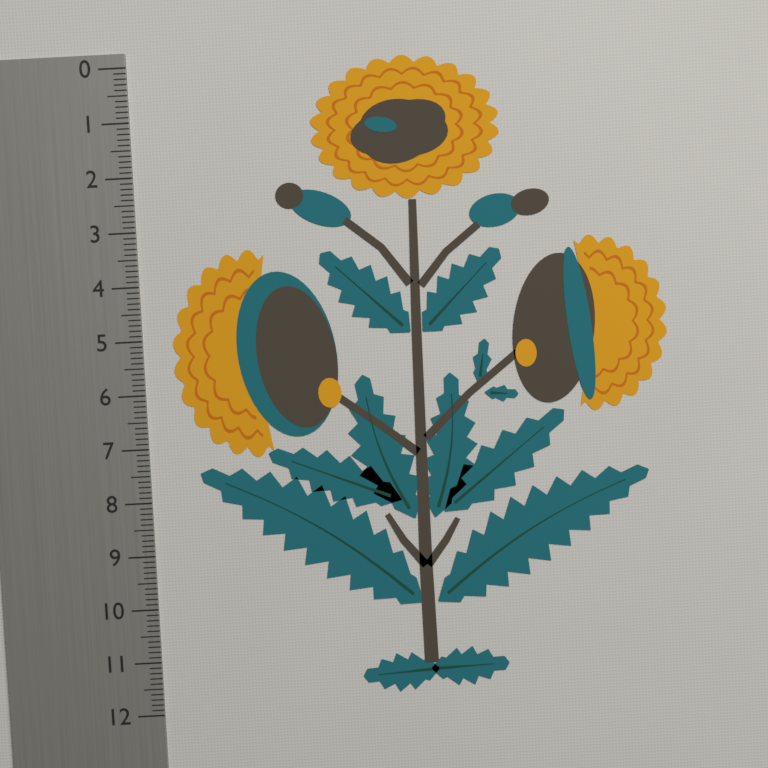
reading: 11.8 (no unit)
